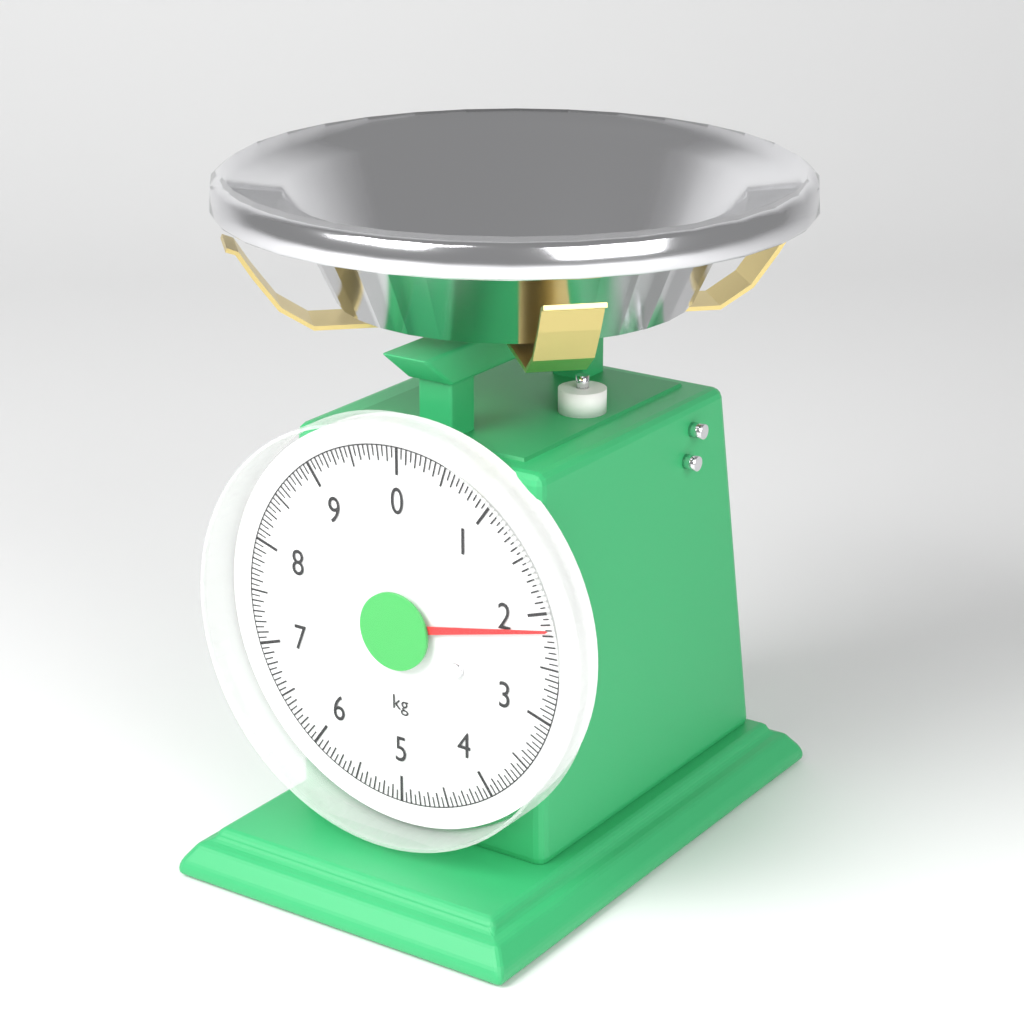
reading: 2.15 kg
